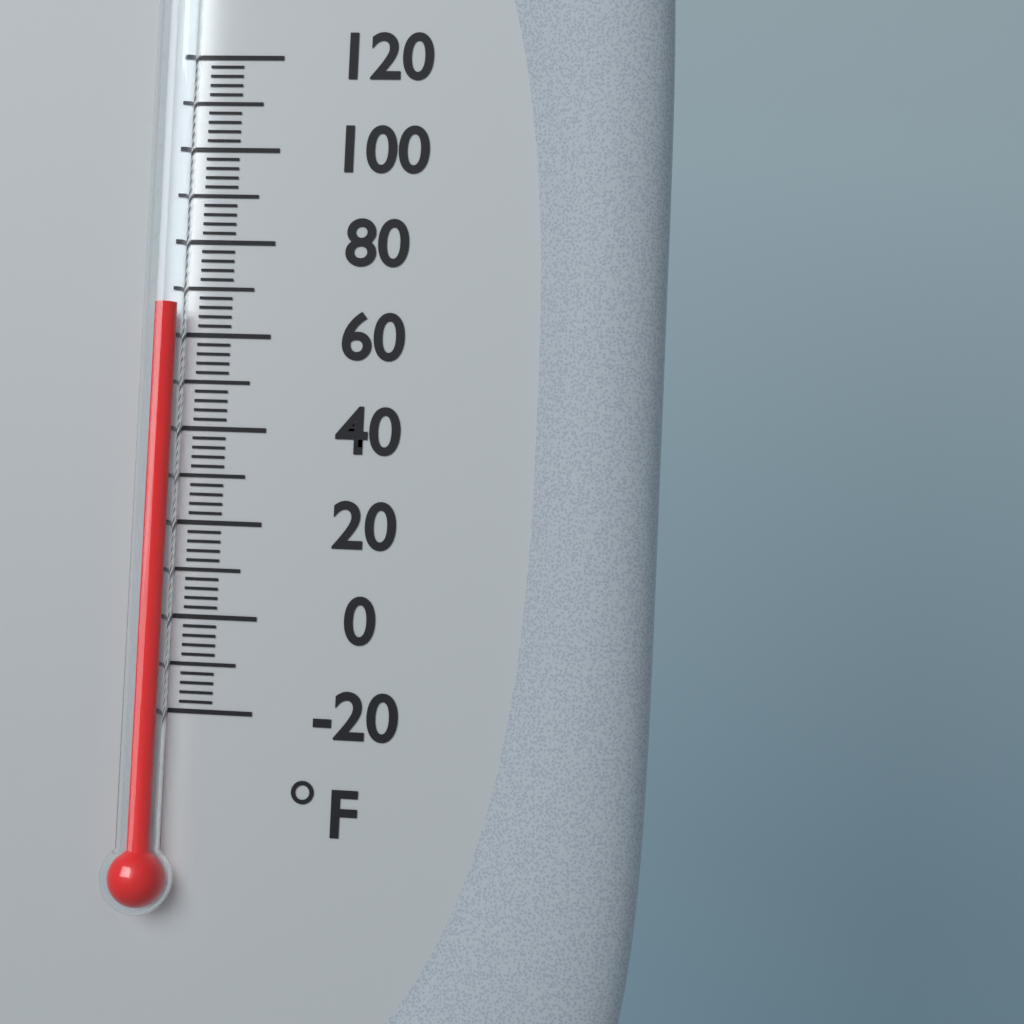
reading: 66 °F
